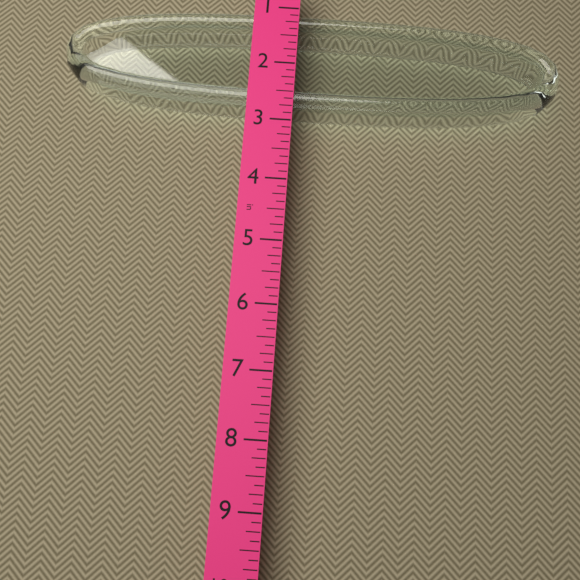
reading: 2.750 in
